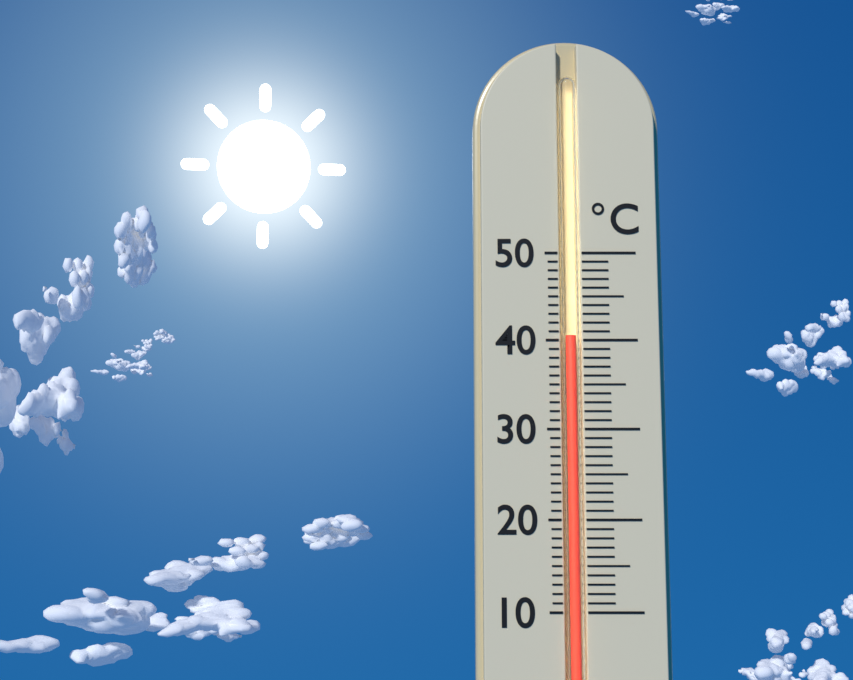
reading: 40.5 °C
